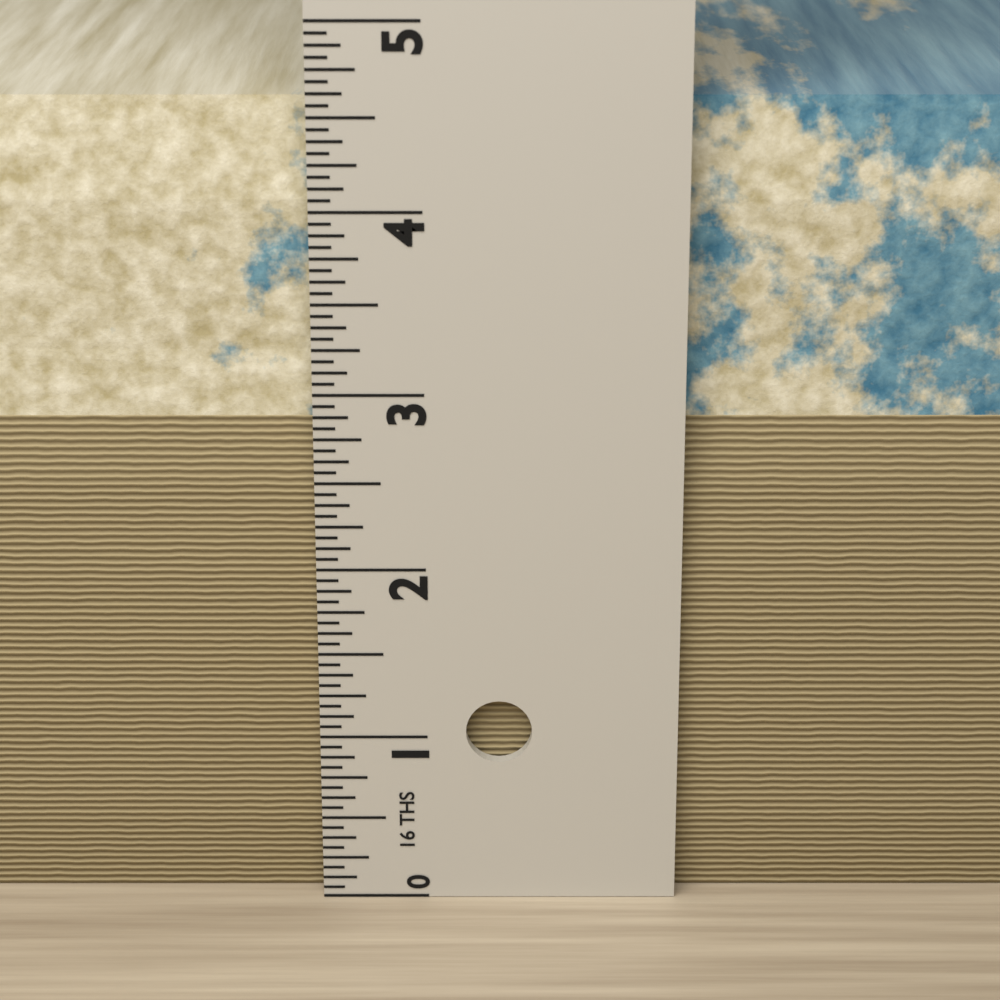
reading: 4.5625 in
